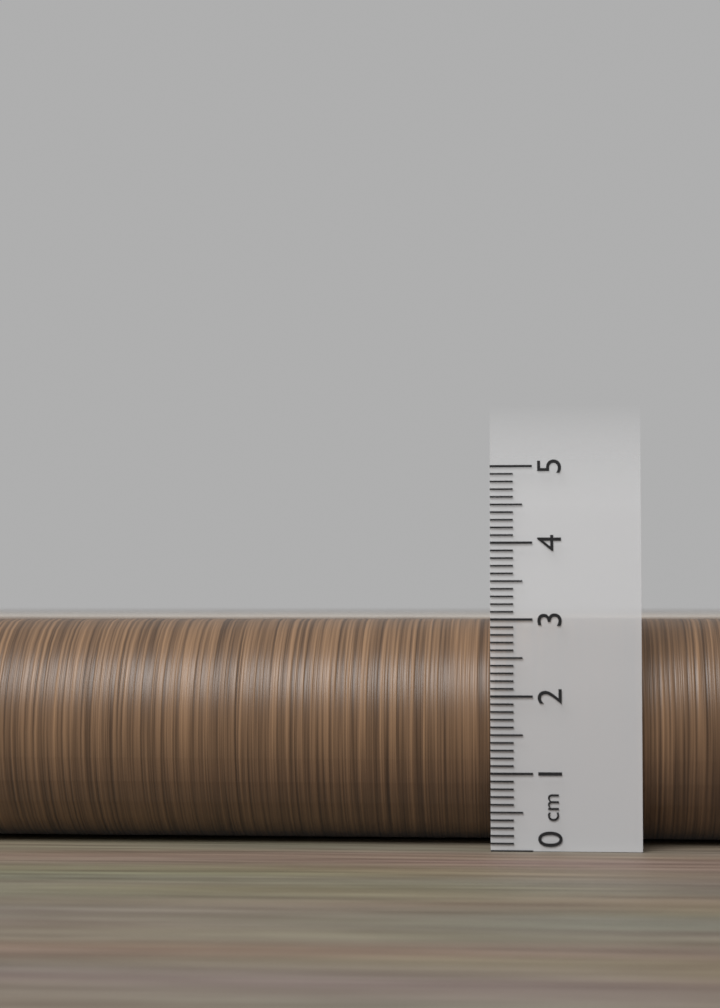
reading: 3.0 cm
